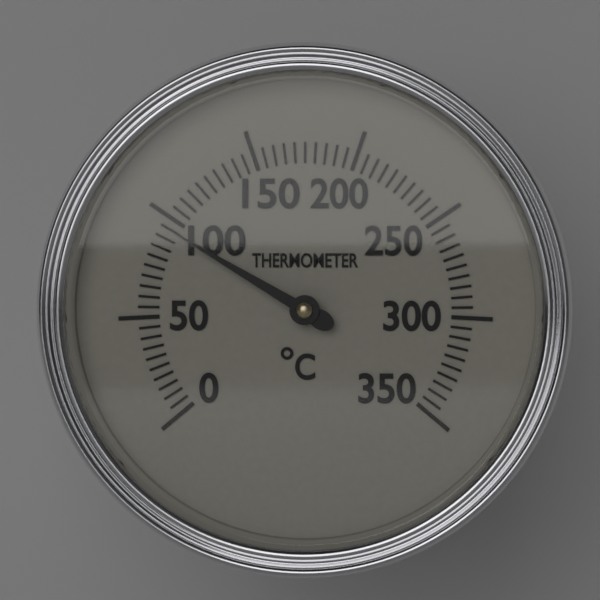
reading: 95 °C
